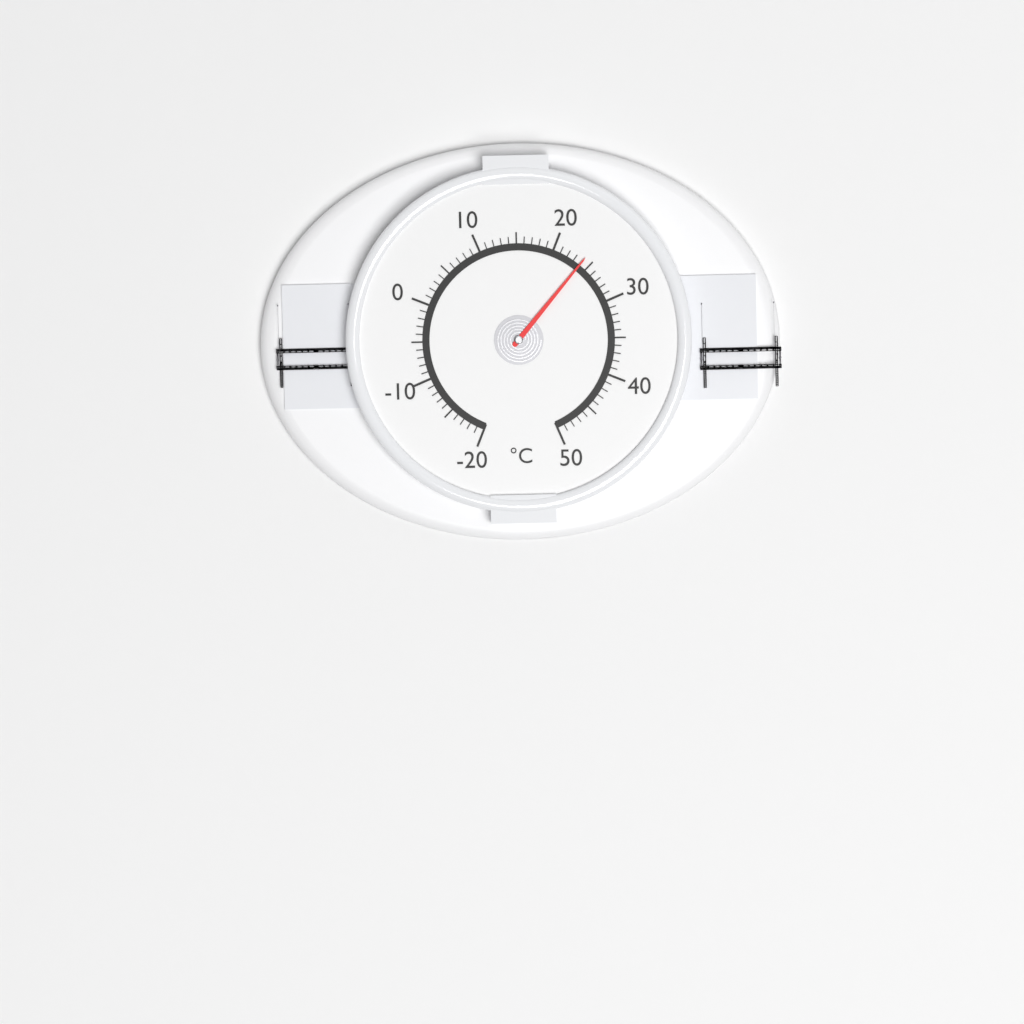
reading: 24 °C
